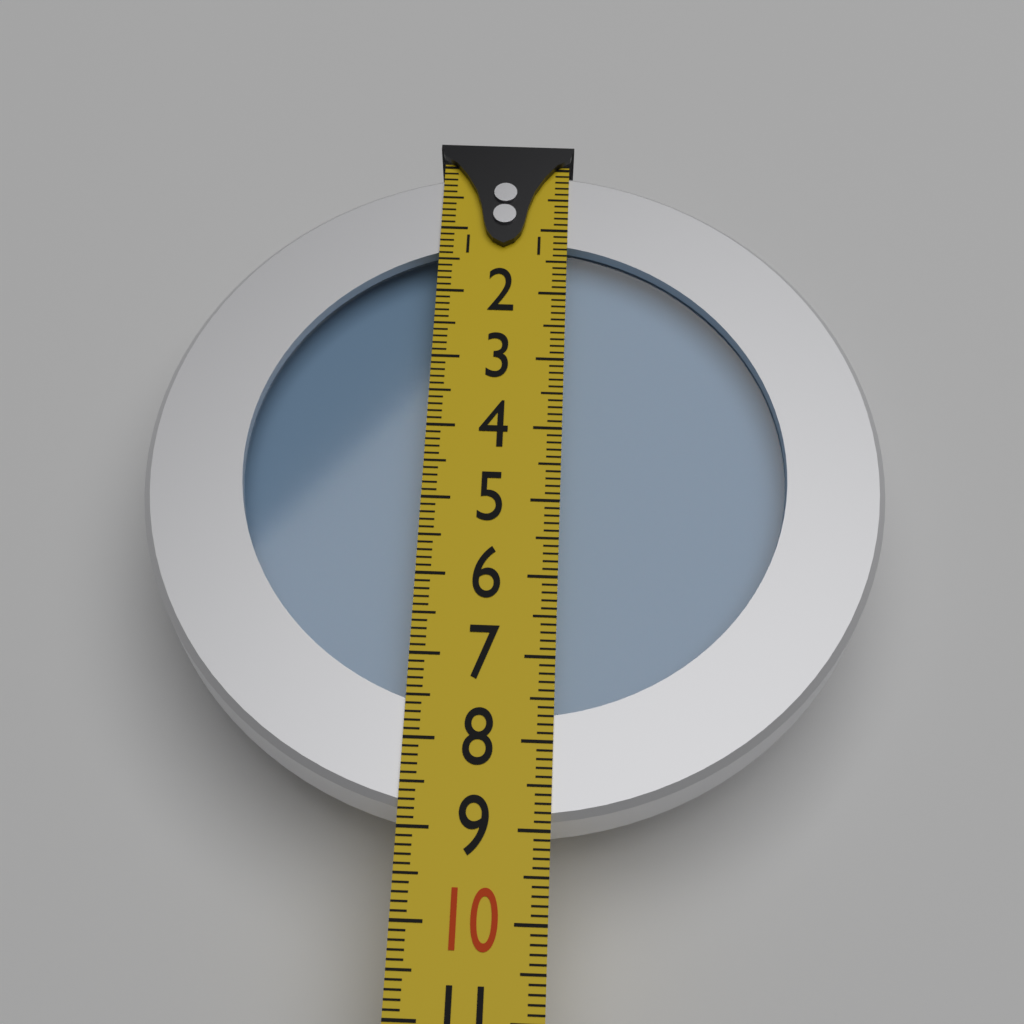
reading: 8.9 (no unit)
